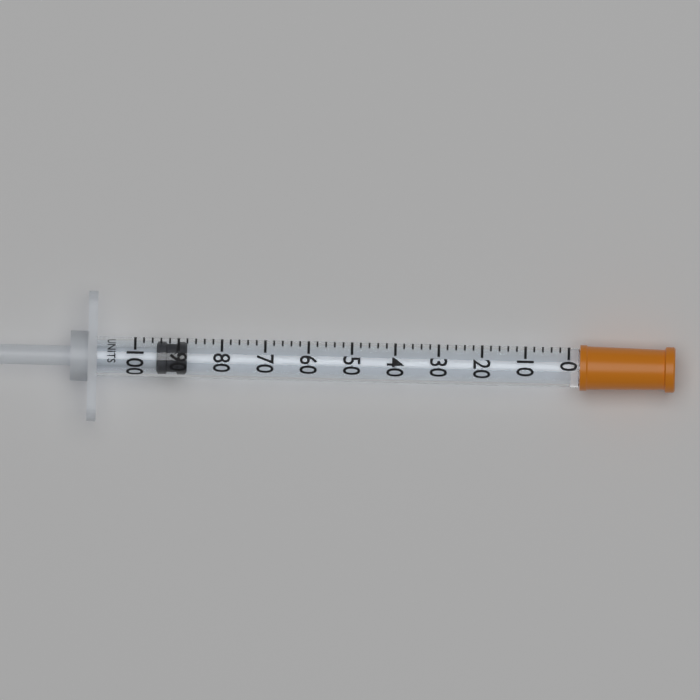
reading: 88 units
